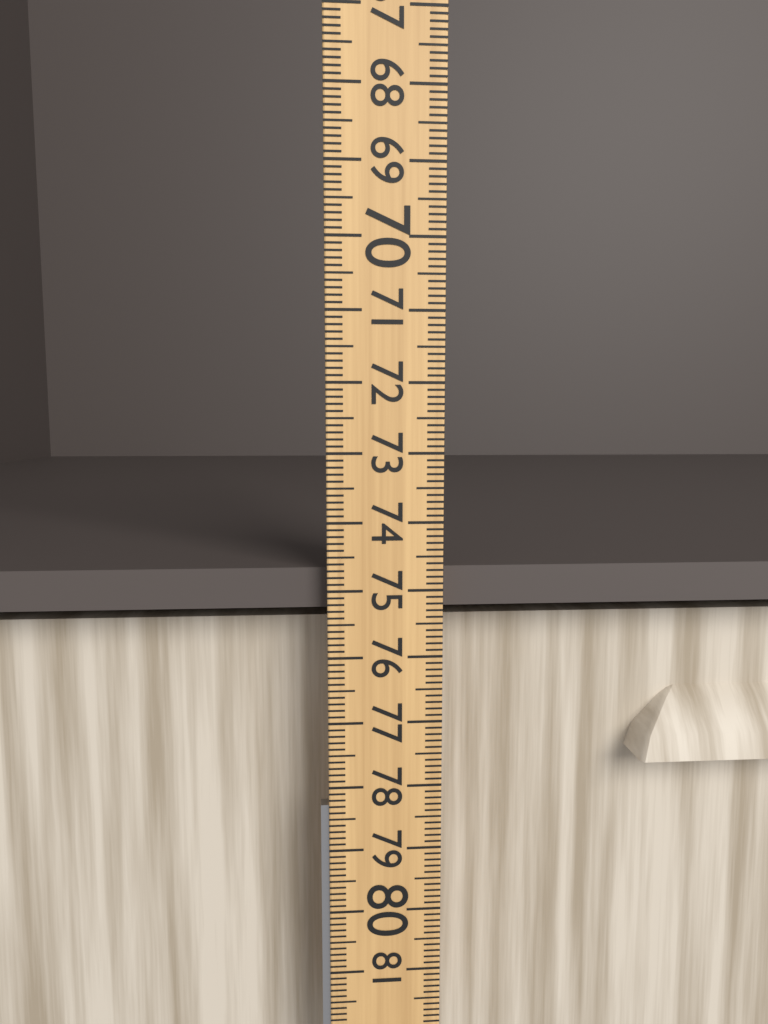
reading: 75.3 (no unit)
